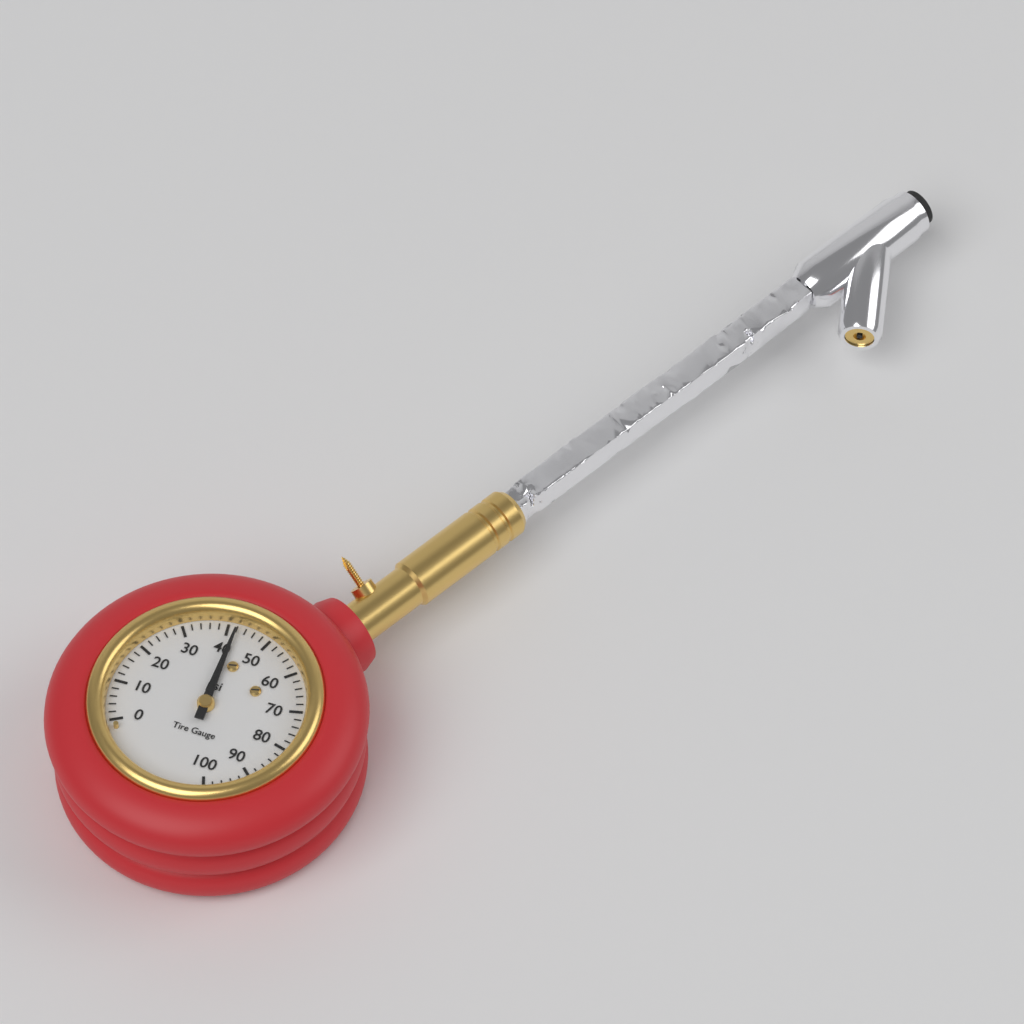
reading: 42 psi
